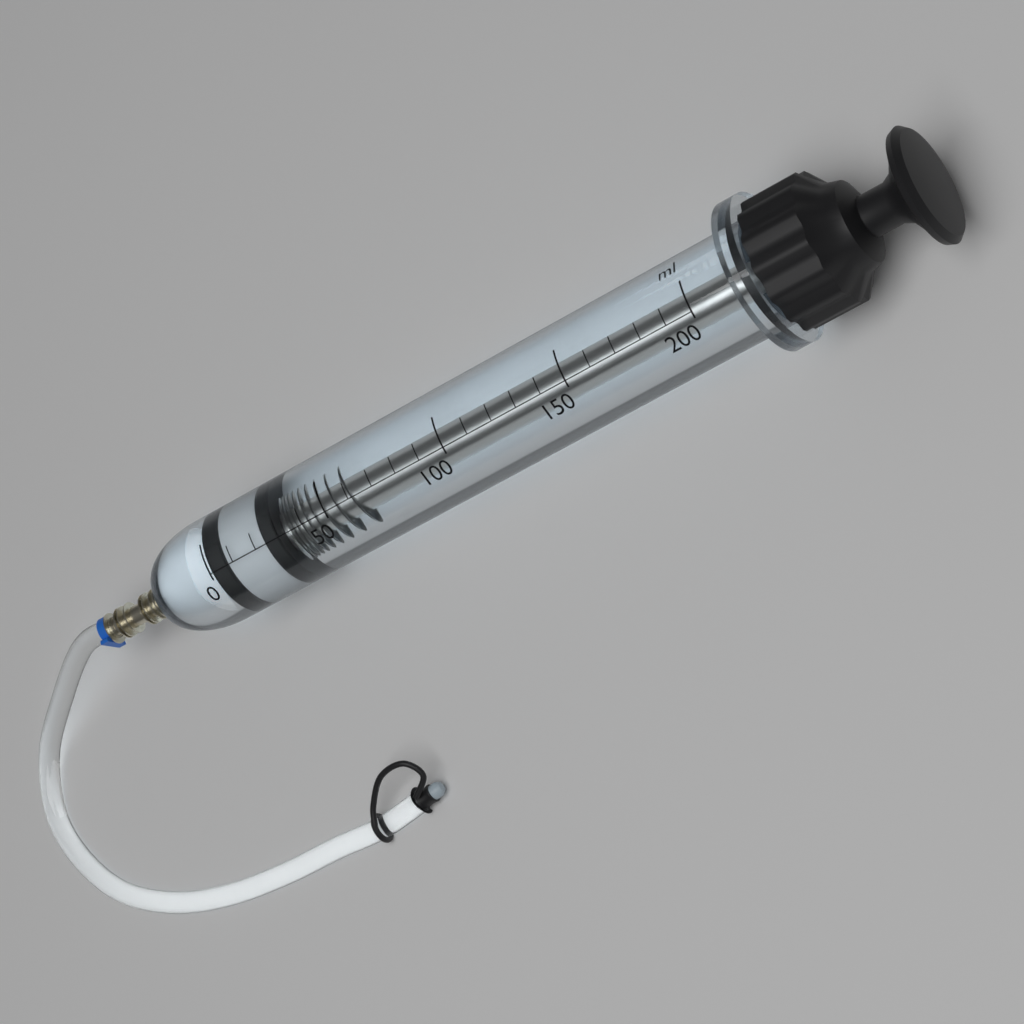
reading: 0 ml
